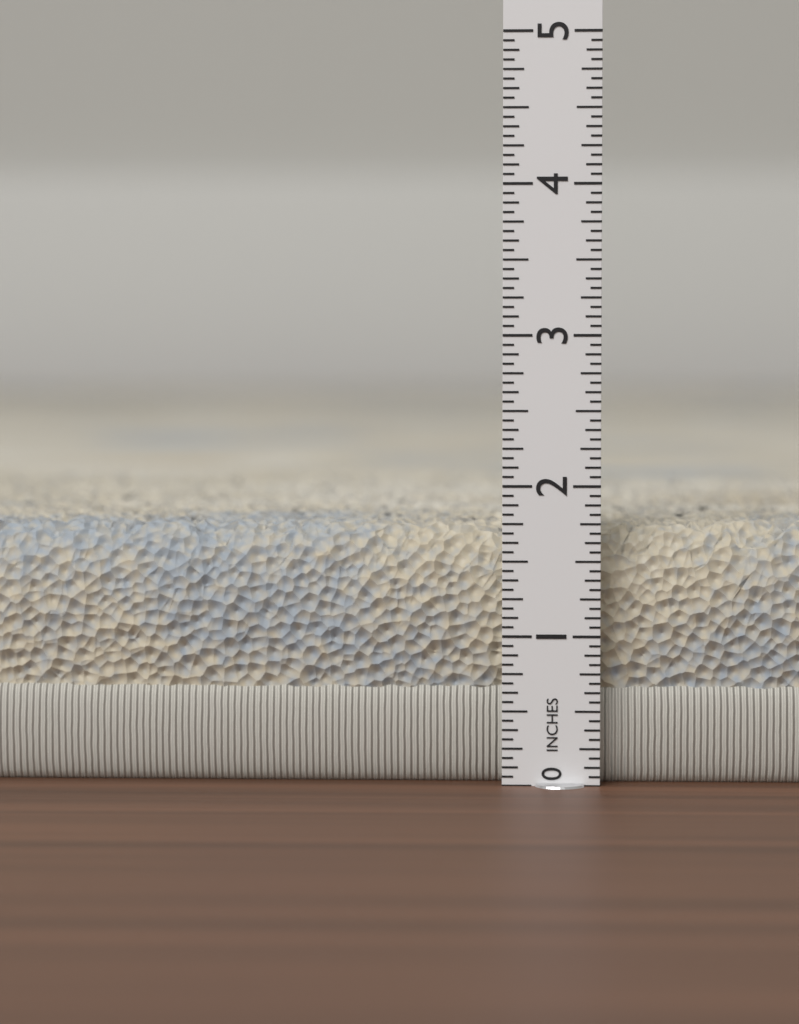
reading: 1.7500 in
